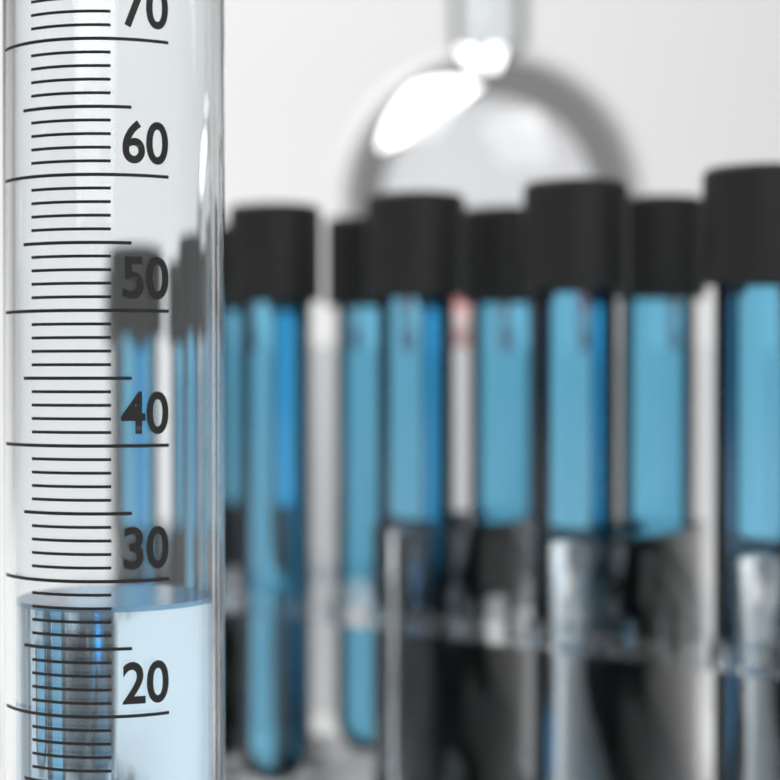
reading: 28 ml
